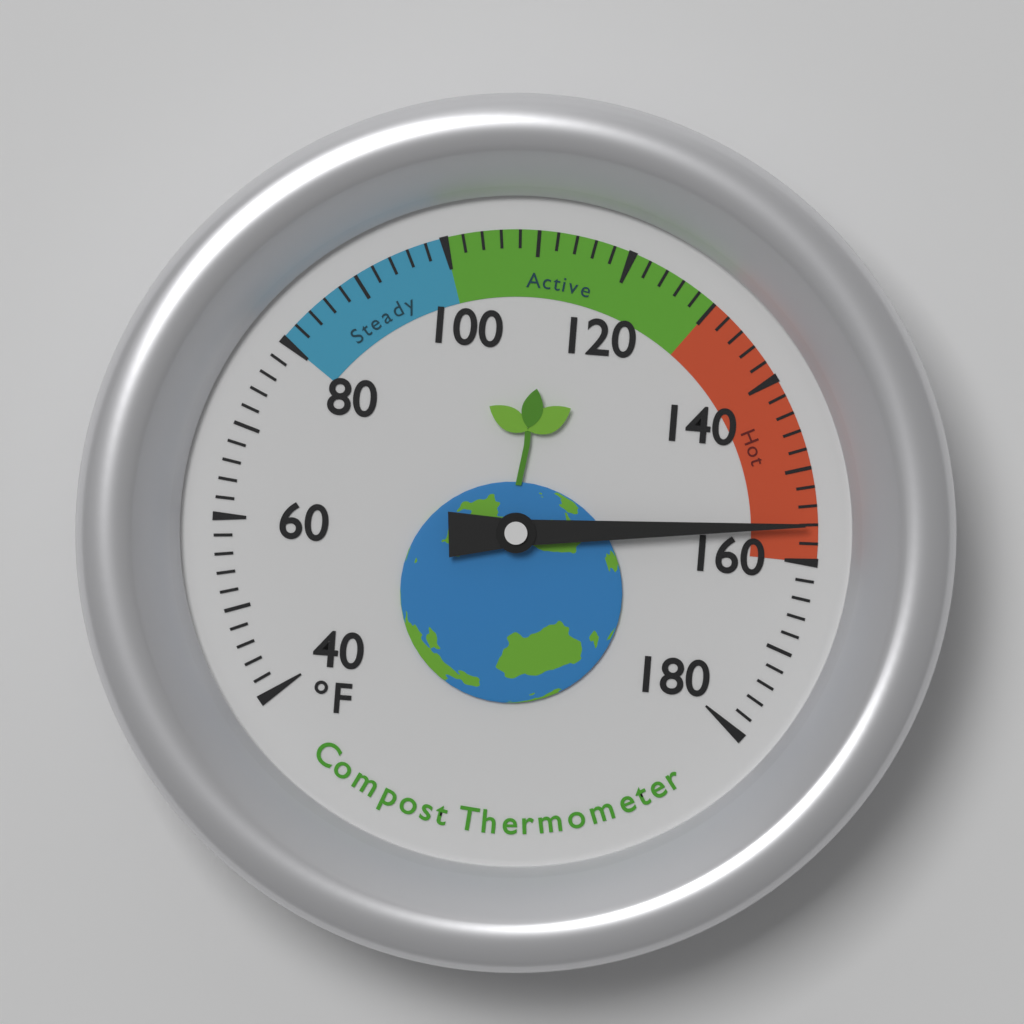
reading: 156 °F
